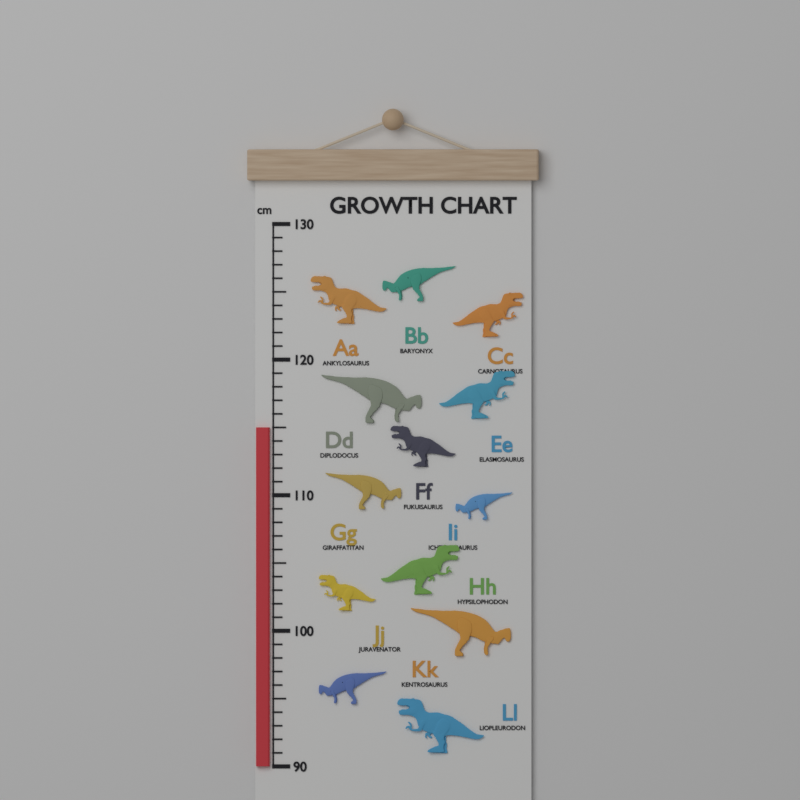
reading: 115 cm
